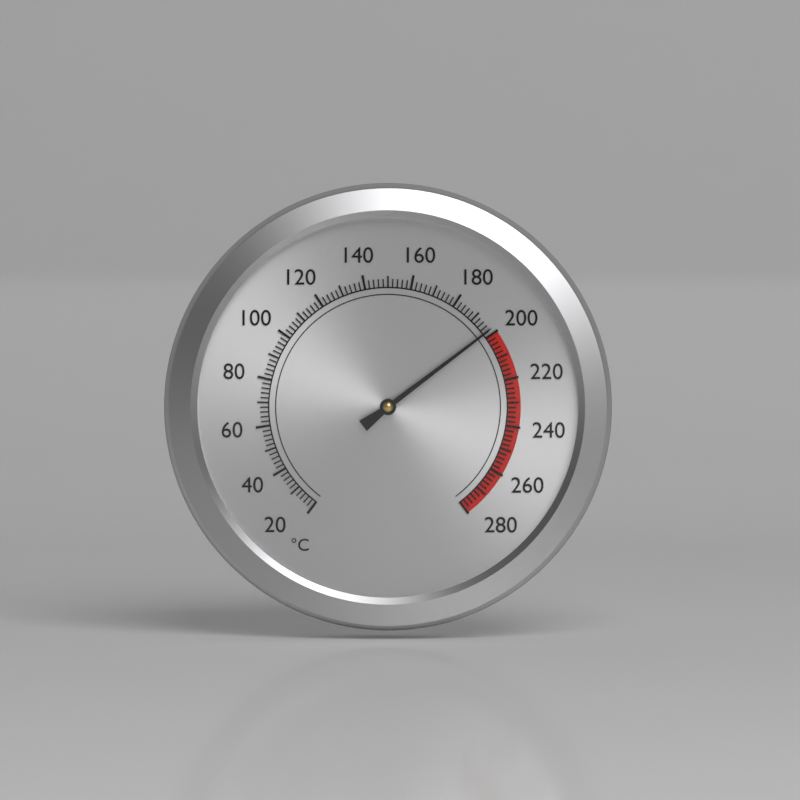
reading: 198 °C
